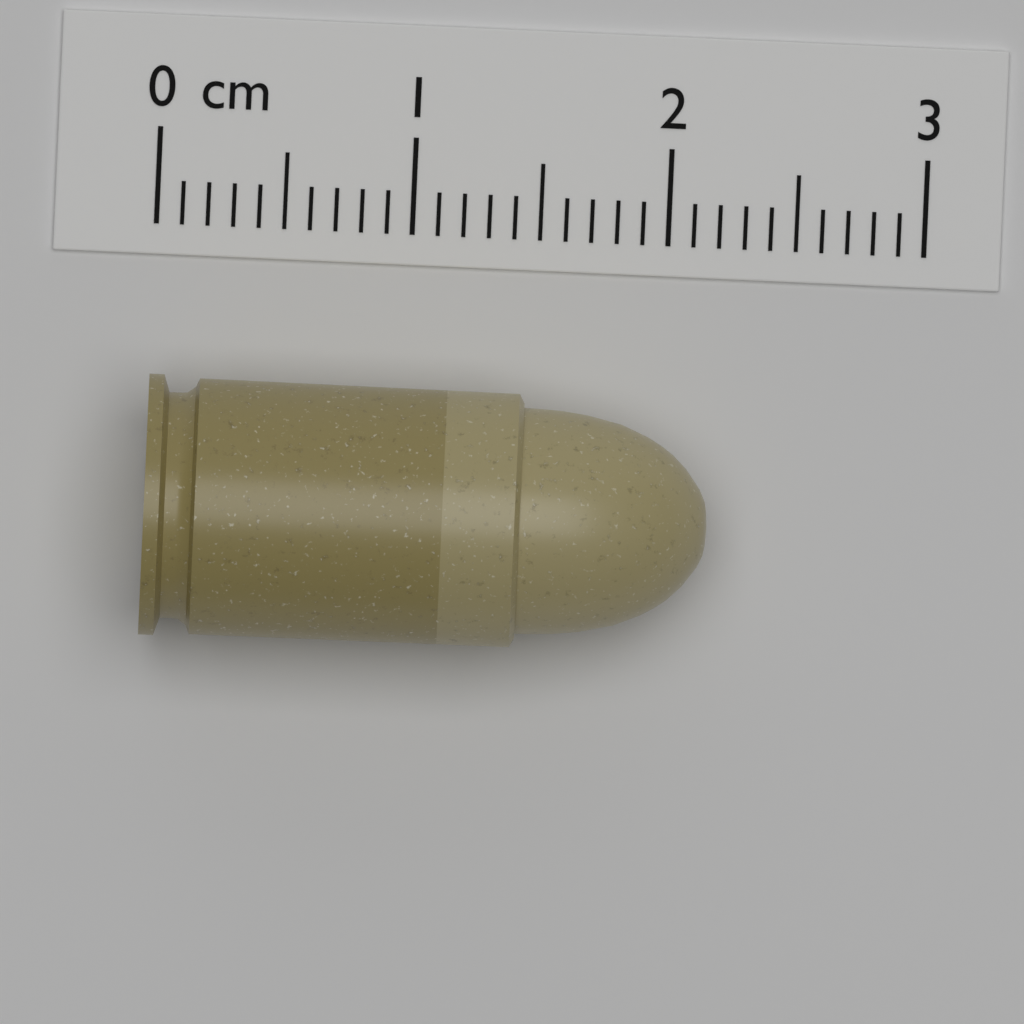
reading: 2.2 cm
